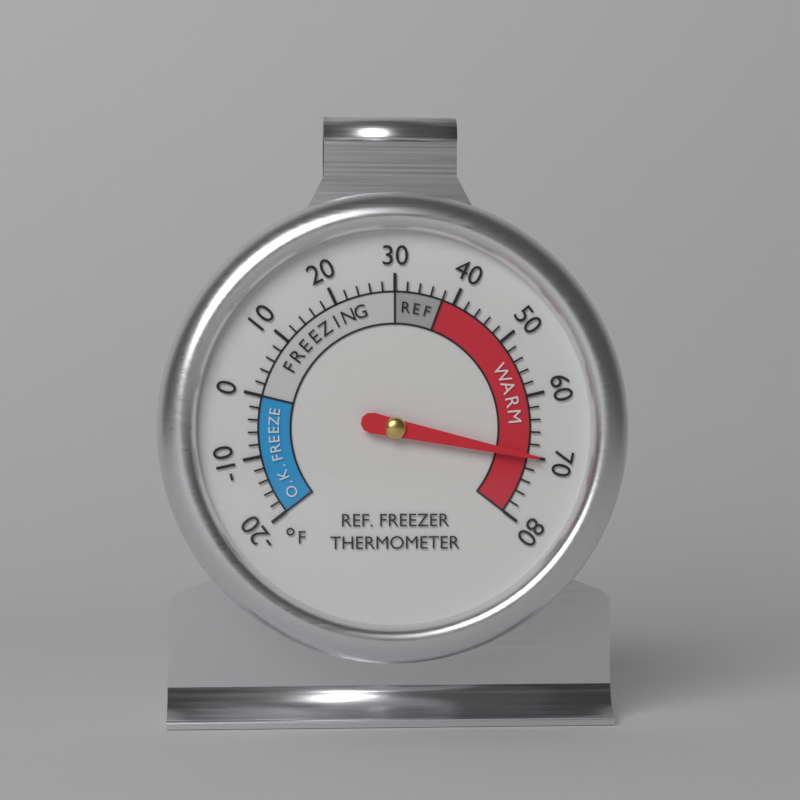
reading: 70 °F
